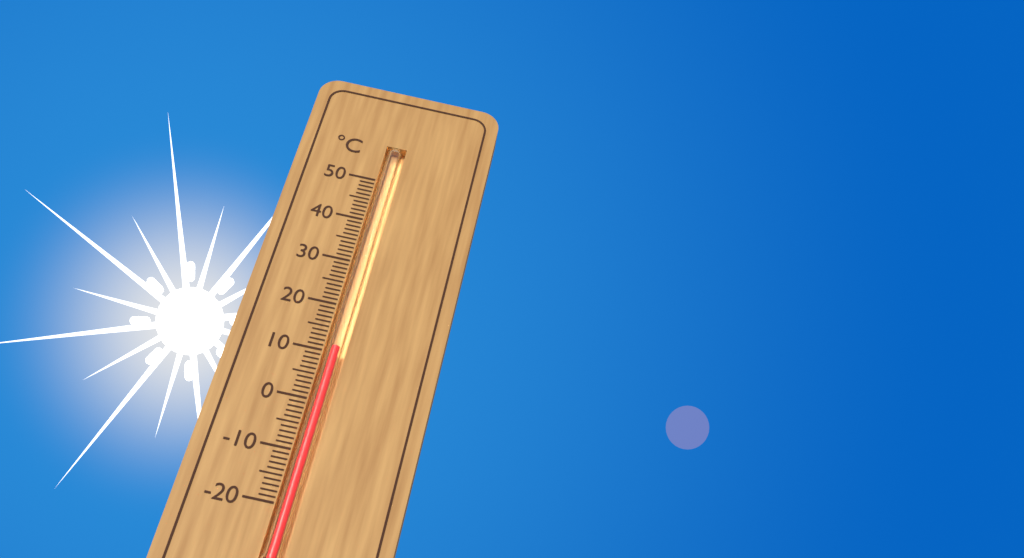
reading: 11 °C
